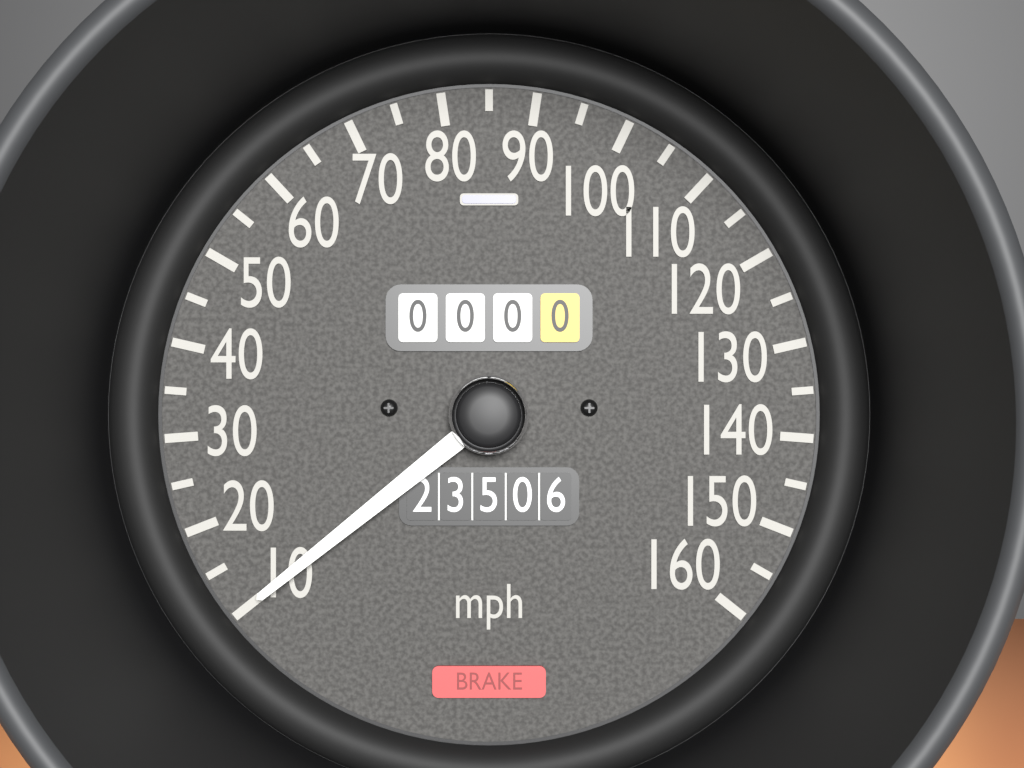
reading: 10 mph
